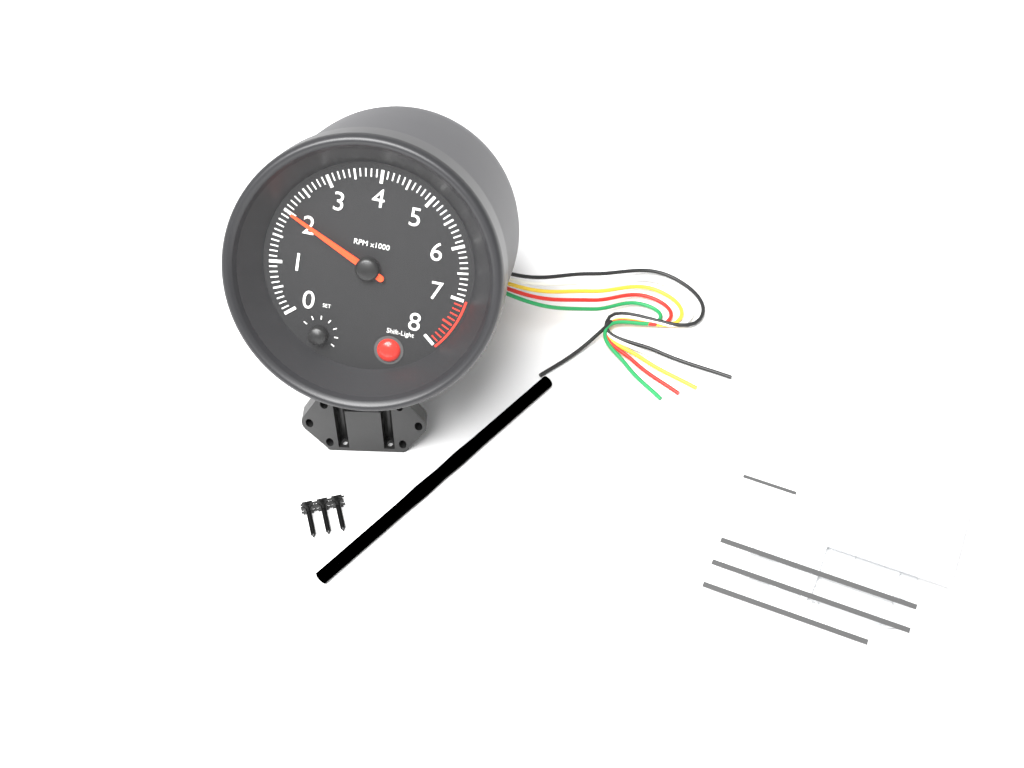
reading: 2000 RPM
